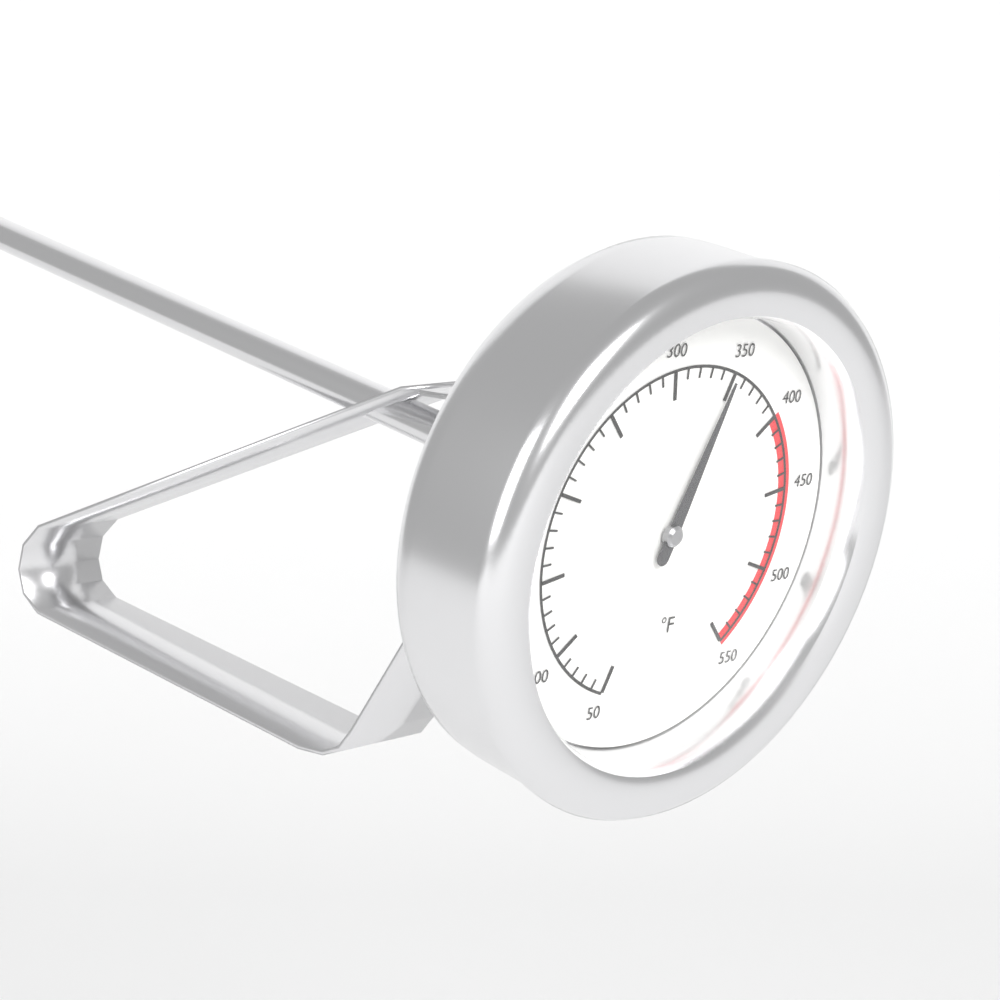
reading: 350 °F
